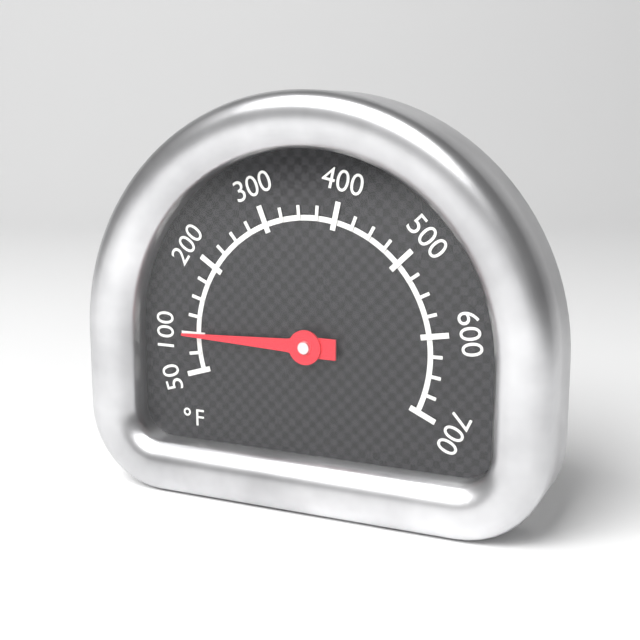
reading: 100 °F
